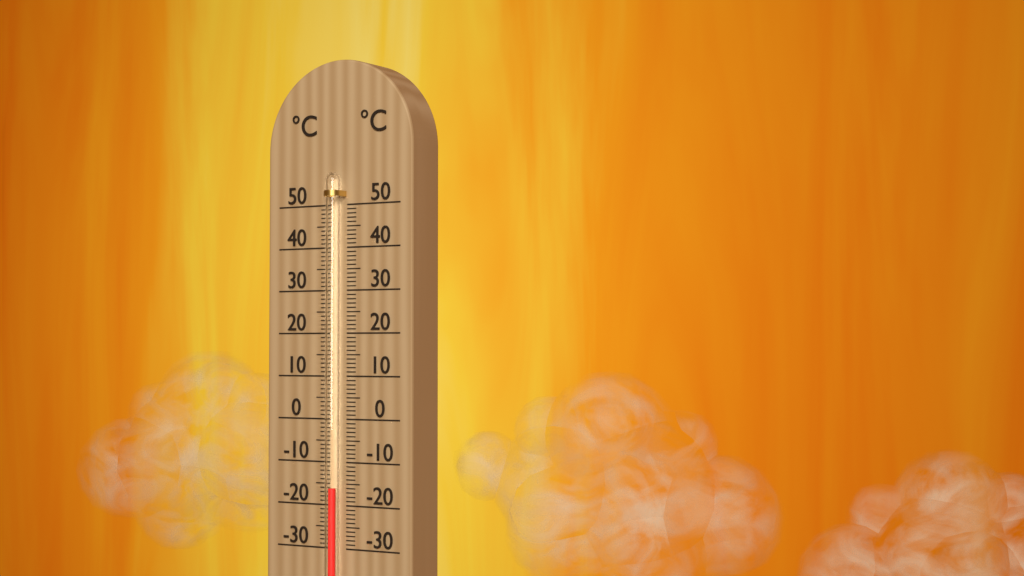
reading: -16 °C
